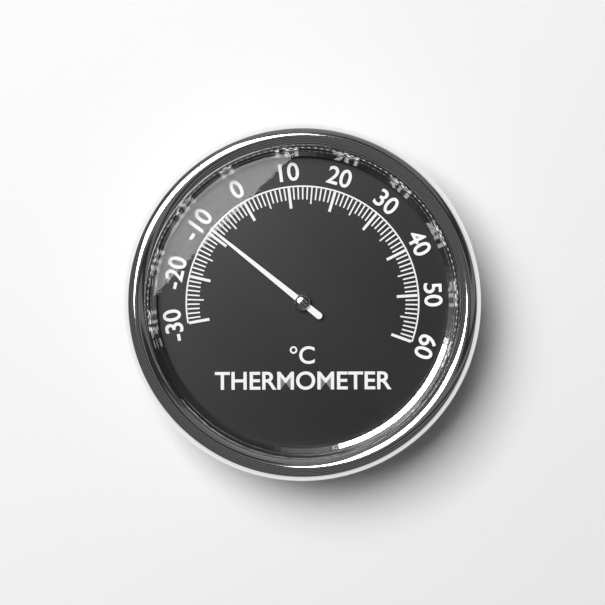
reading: -9 °C
